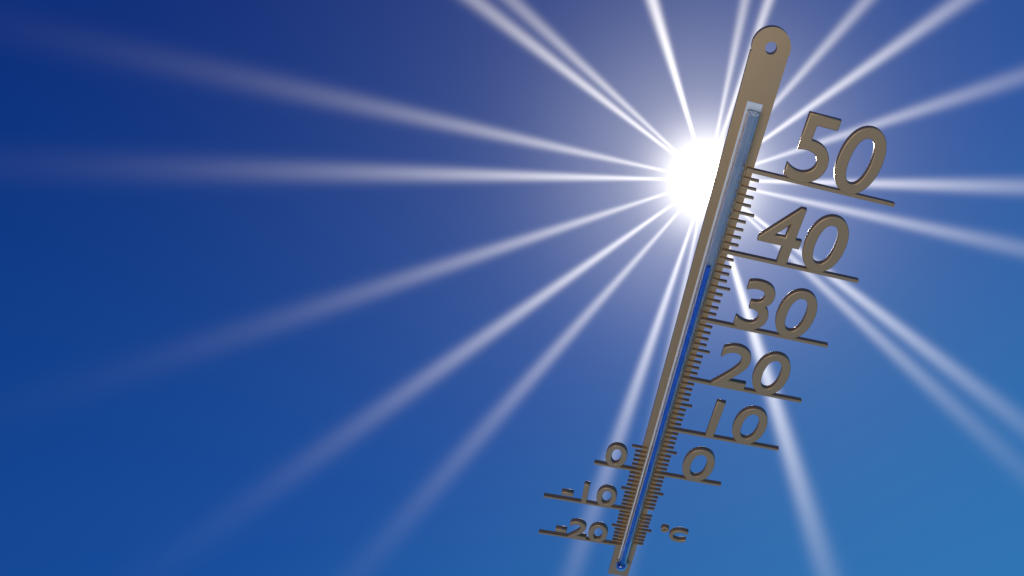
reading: 38 °C
